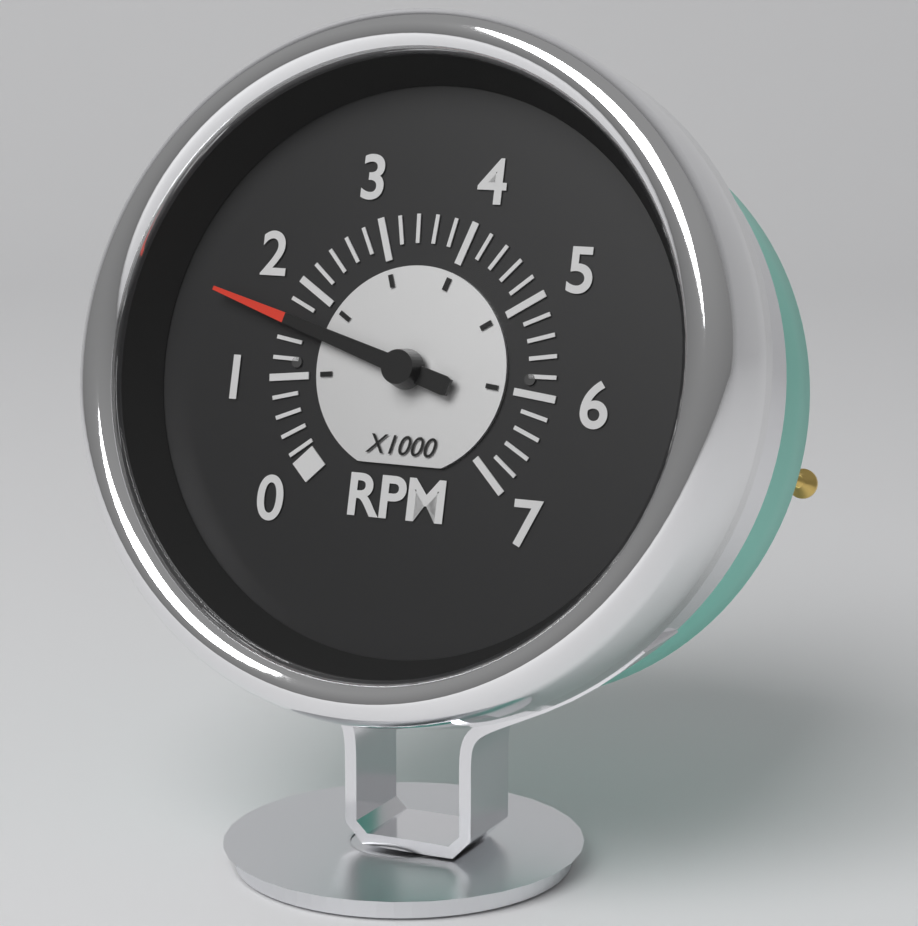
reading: 1600 RPM
